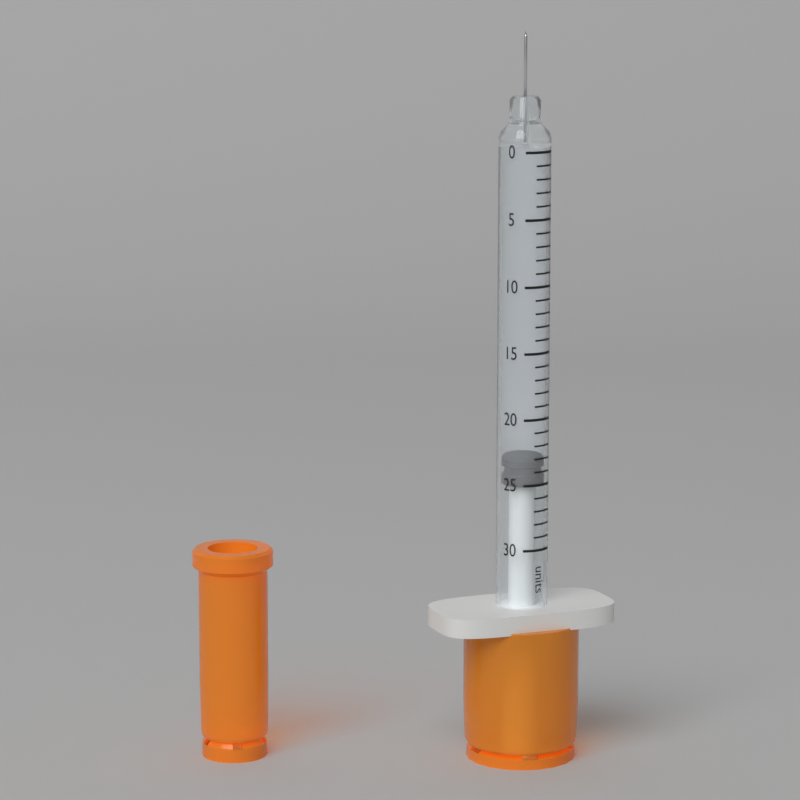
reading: 23 units
